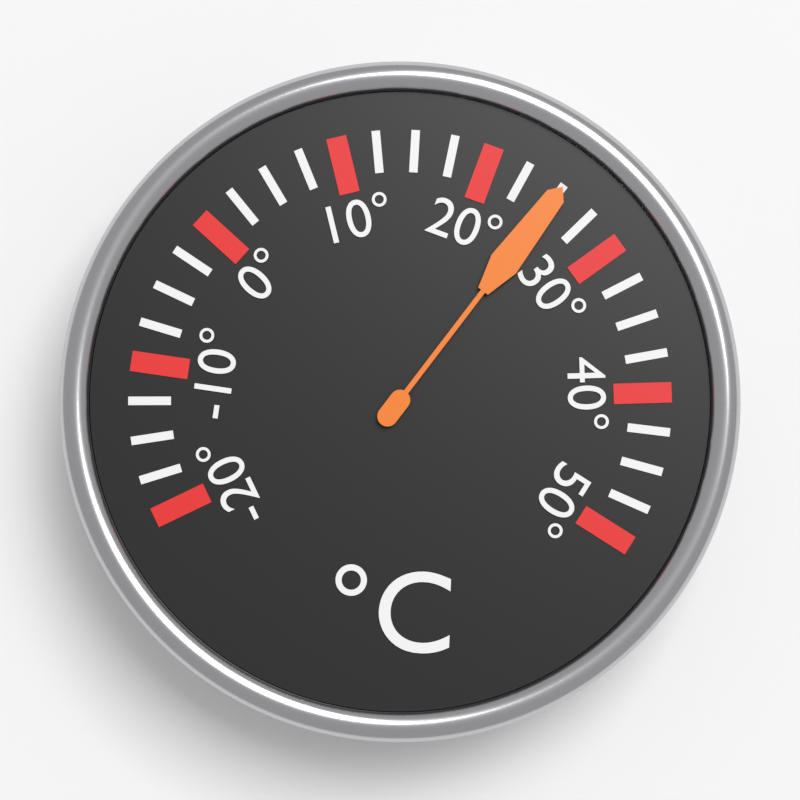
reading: 25.0 °C
